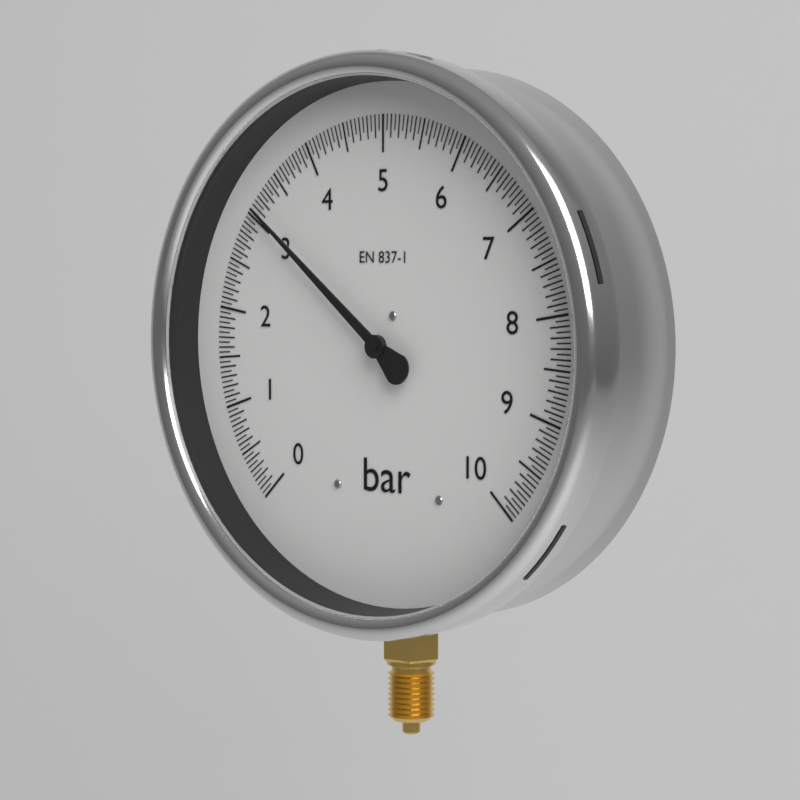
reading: 3.10 bar
